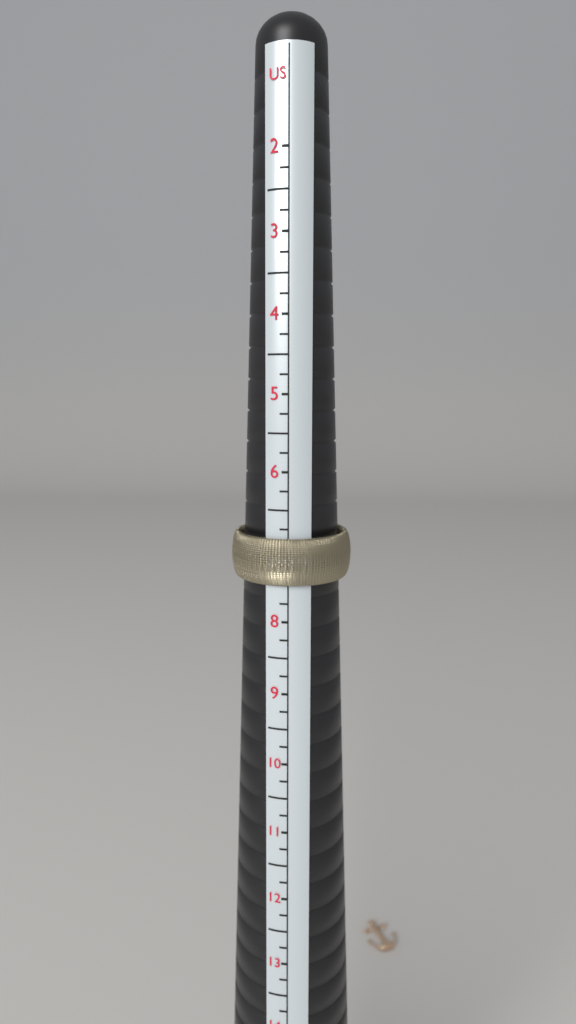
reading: 7.50 US
